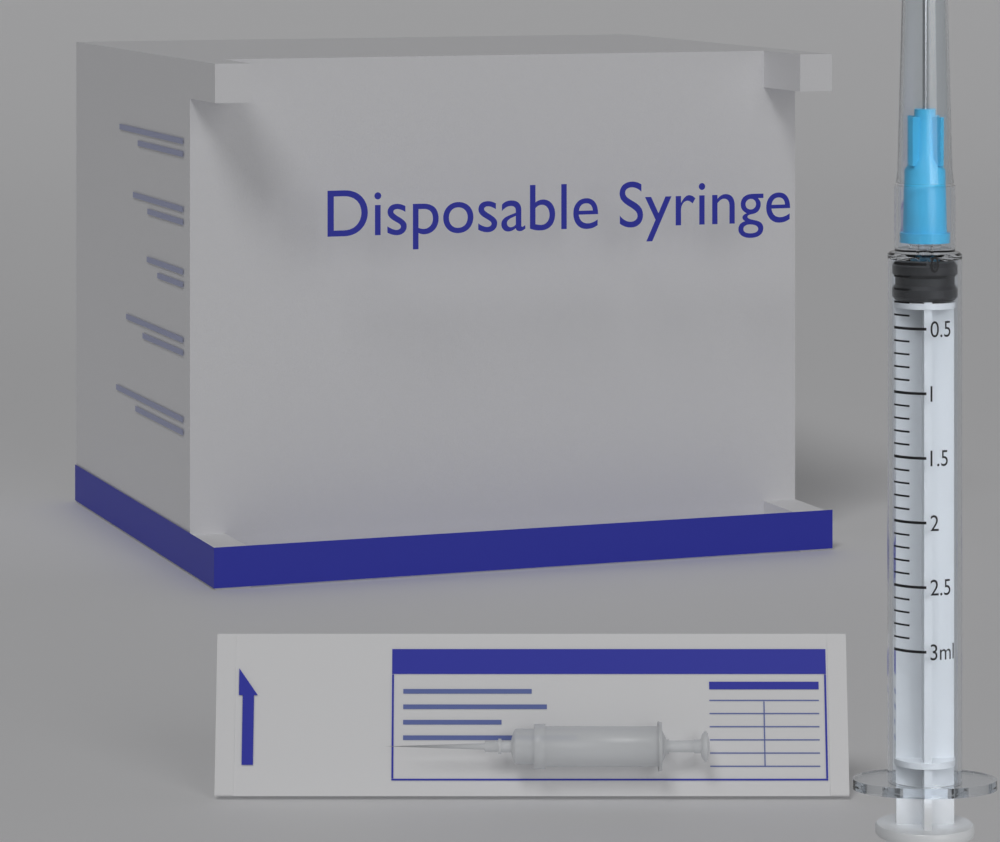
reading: 0.0 ml
